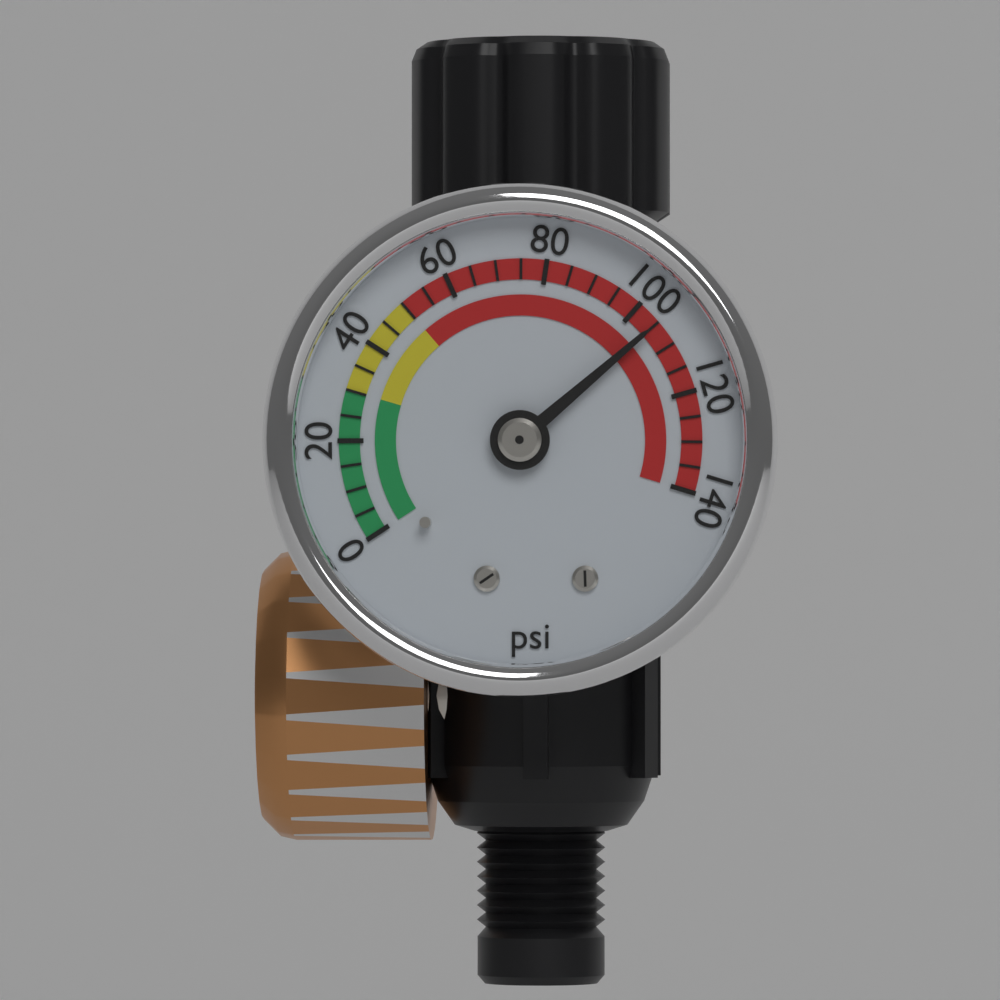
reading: 105 psi
